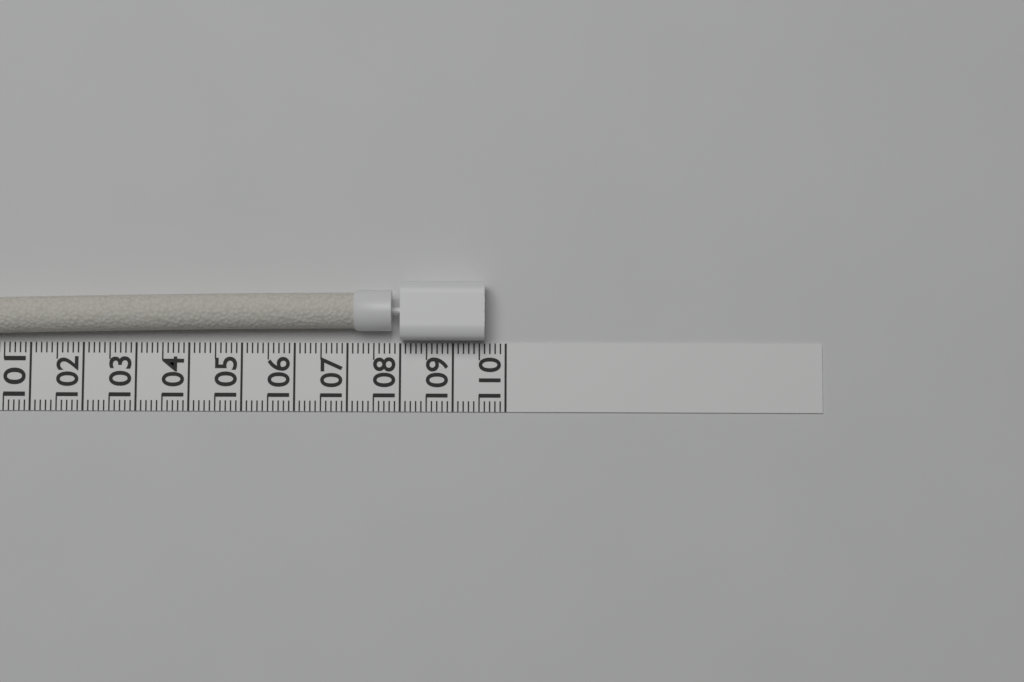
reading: 109.6 (no unit)
